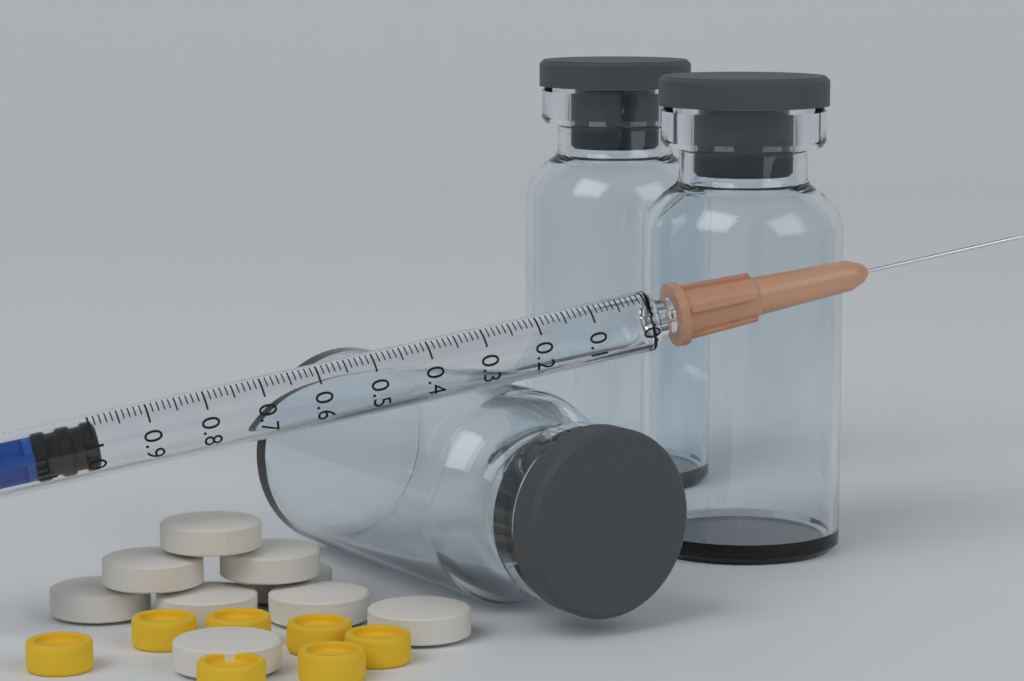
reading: 0.99 ml
